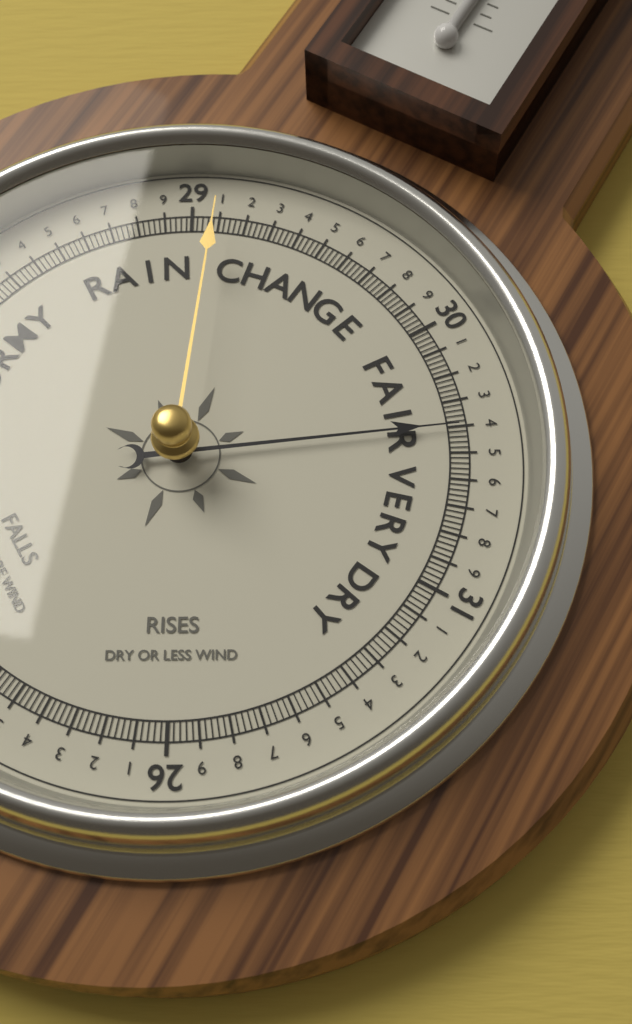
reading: 30.40 (no unit)
